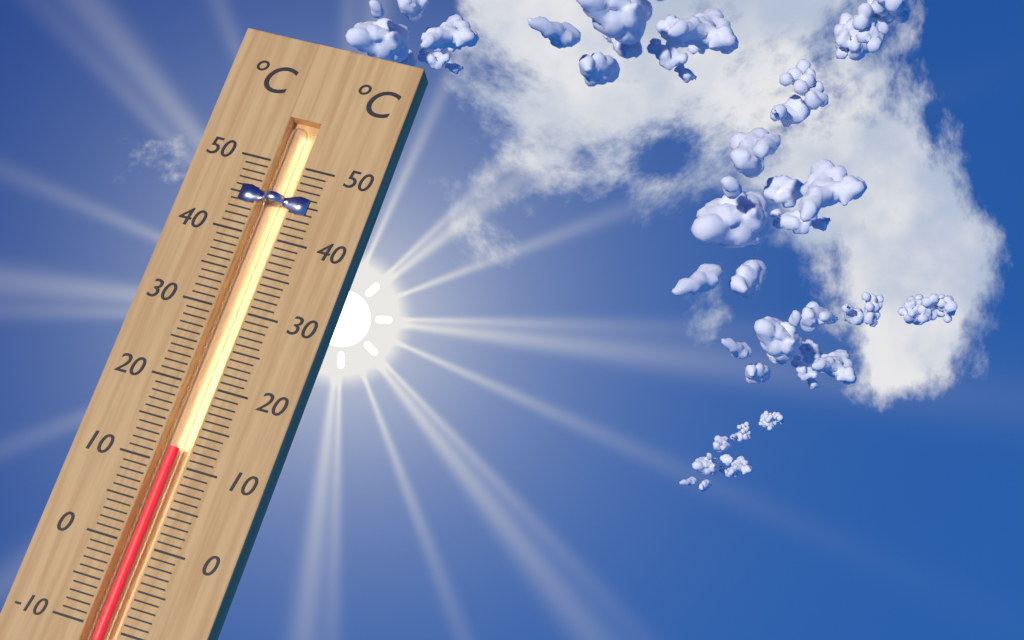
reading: 12 °C
